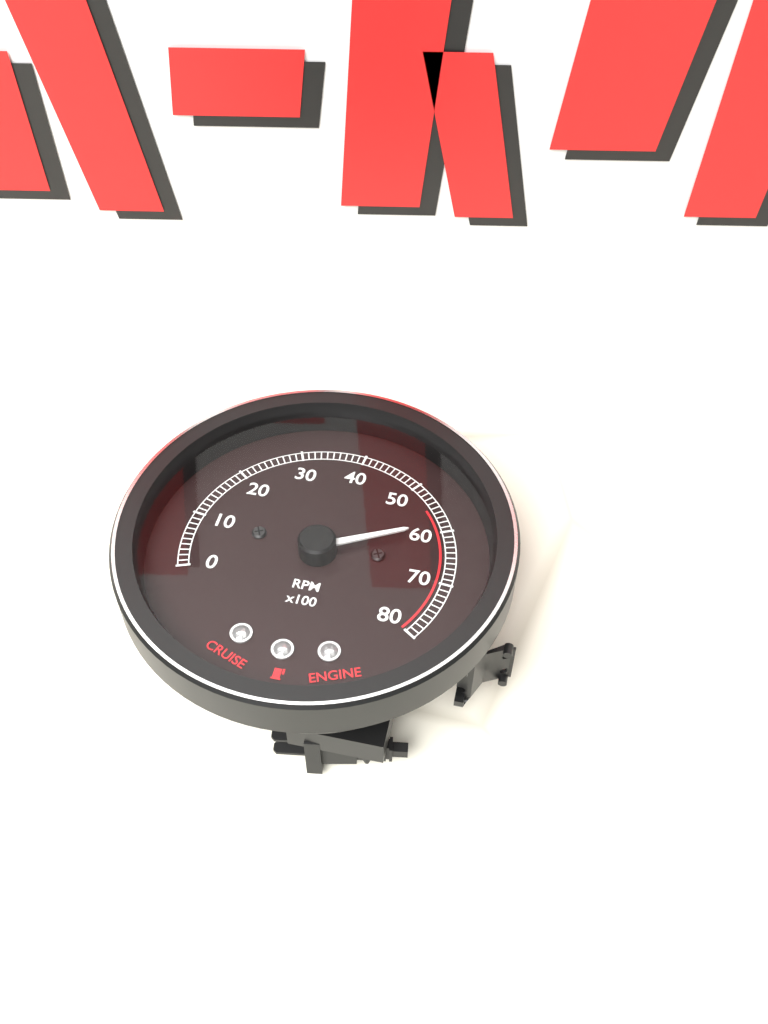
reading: 5900 RPM
